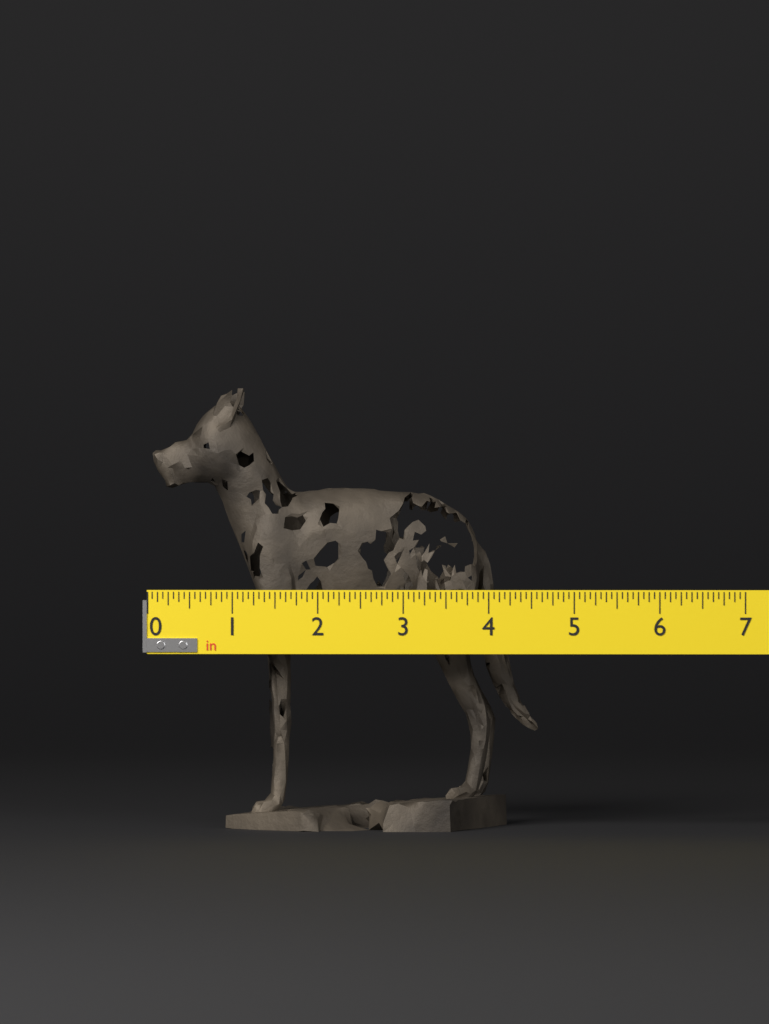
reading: 4.5625 in
